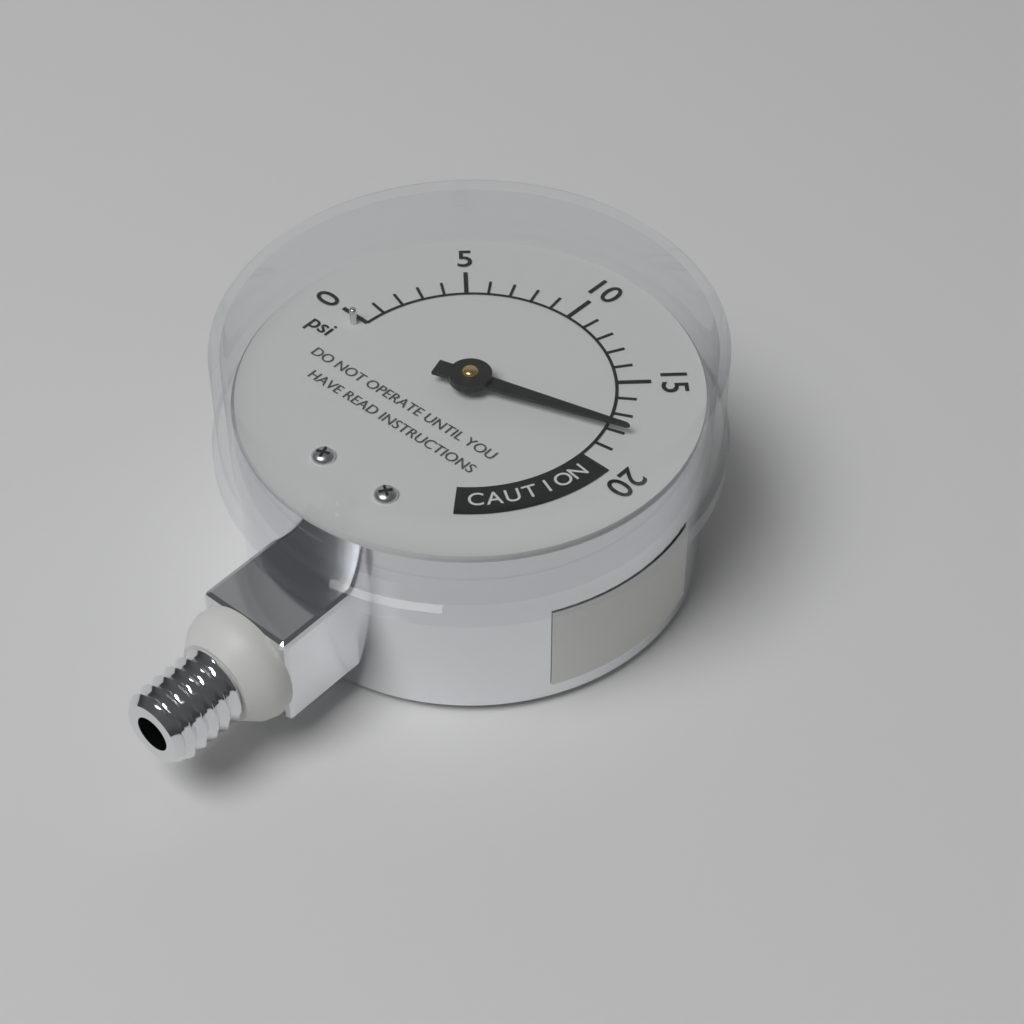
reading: 18 psi
